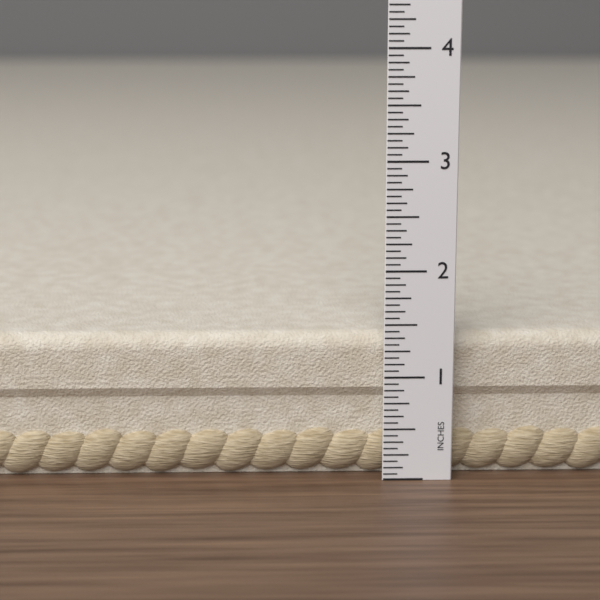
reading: 1.3750 in
